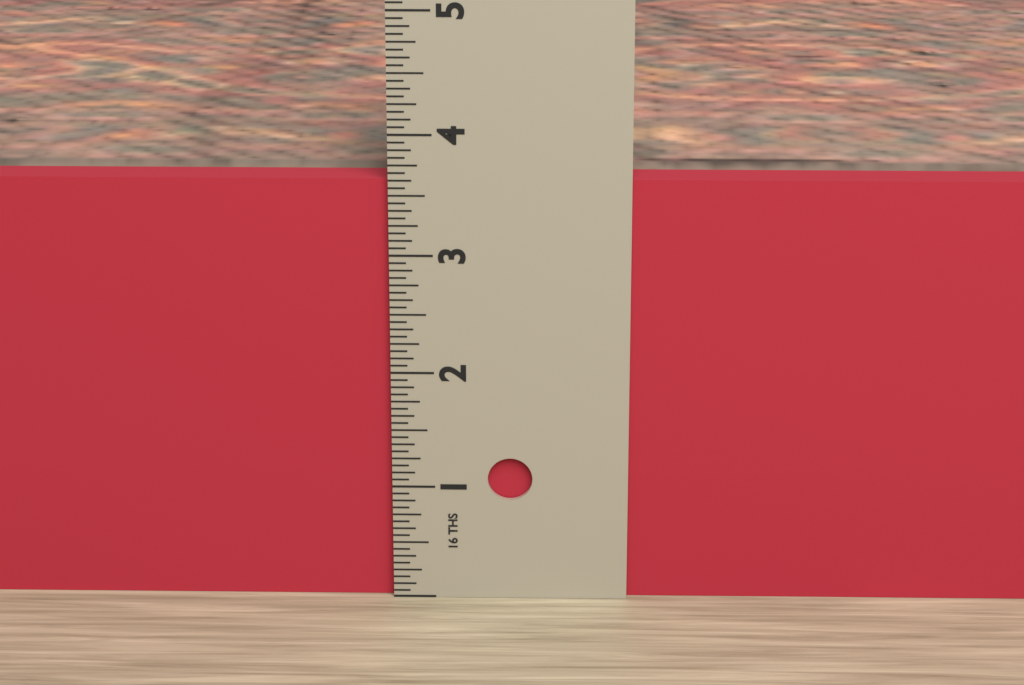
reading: 3.6250 in
